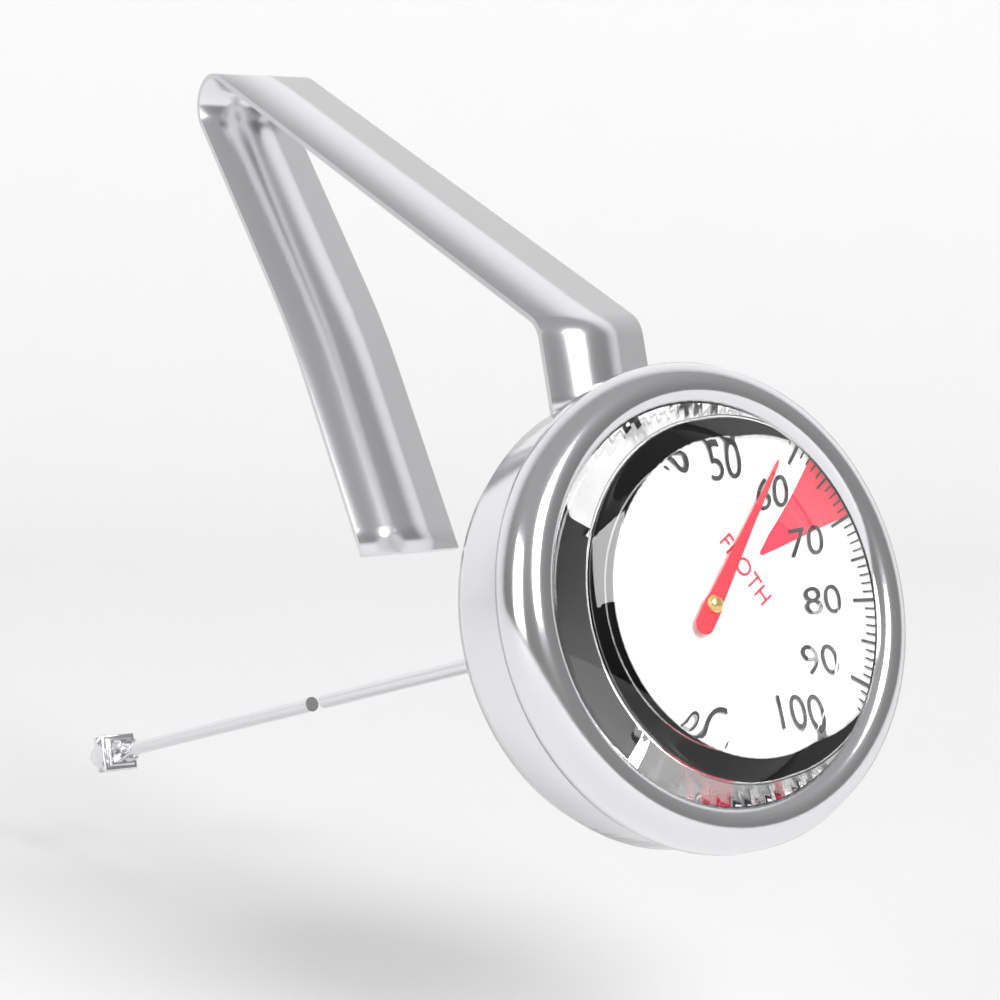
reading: 58 °C
